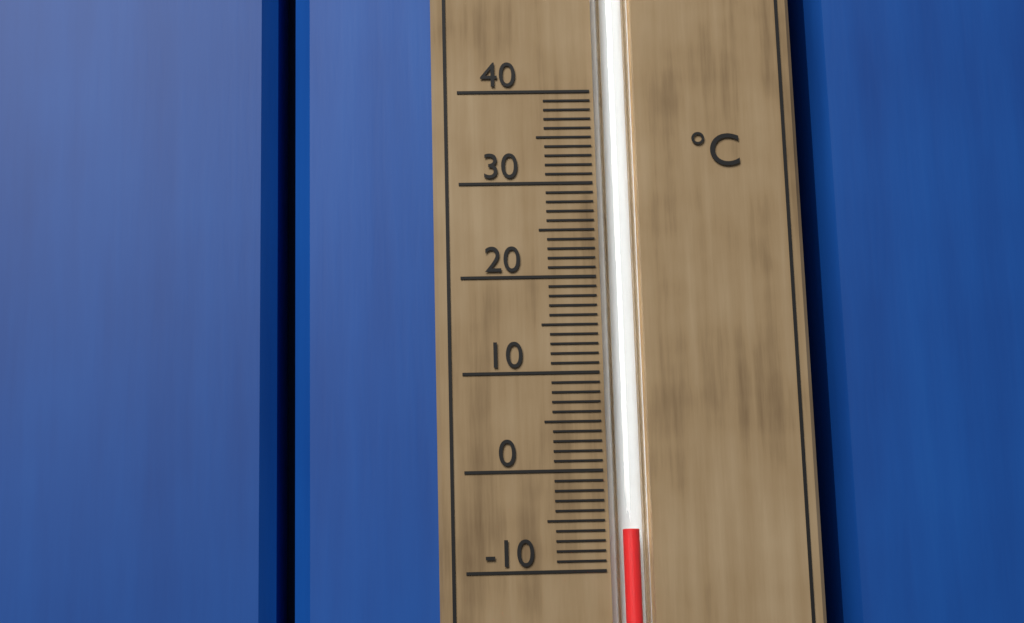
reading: -6 °C
